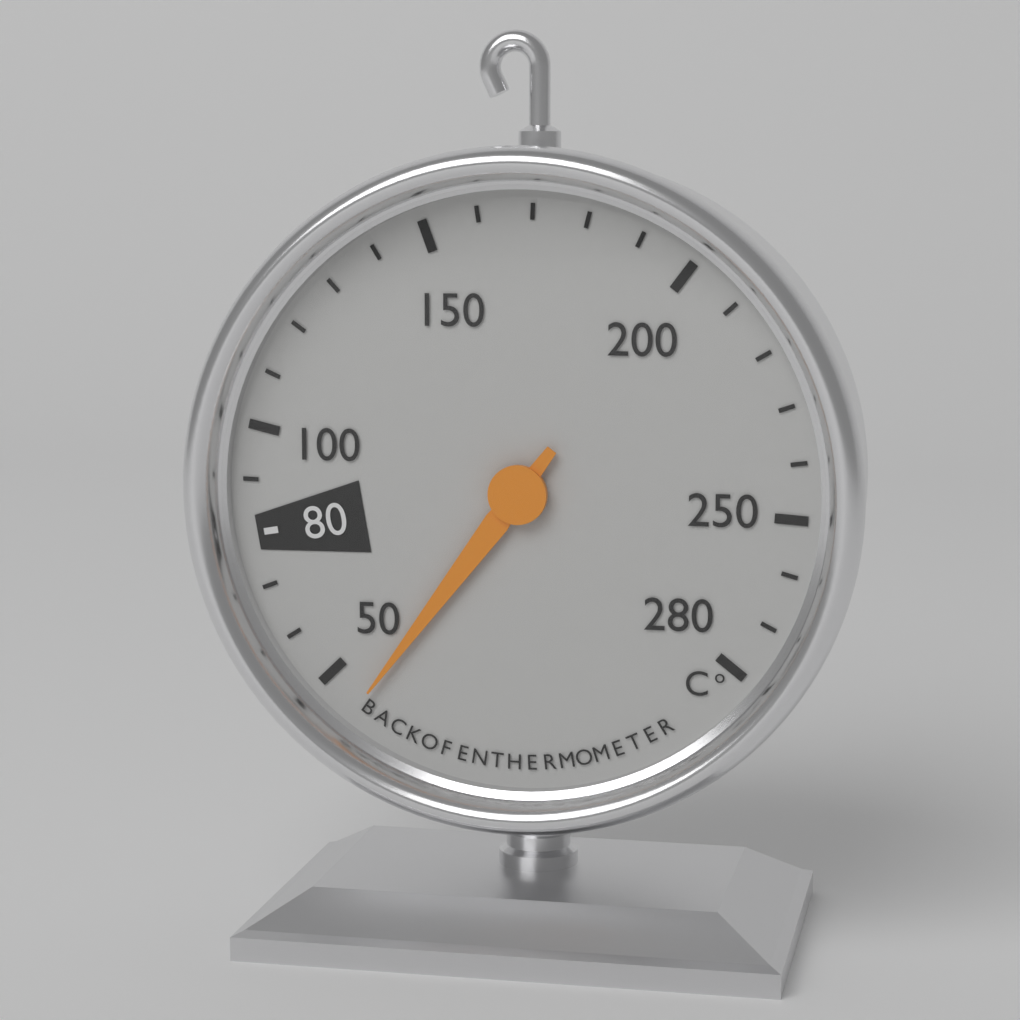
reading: 42 °C
